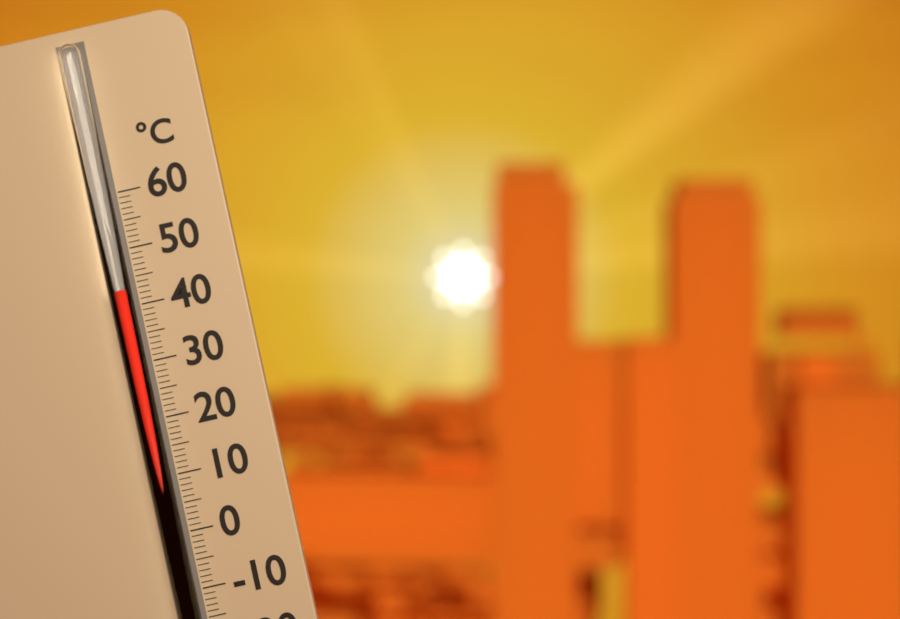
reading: 43 °C
